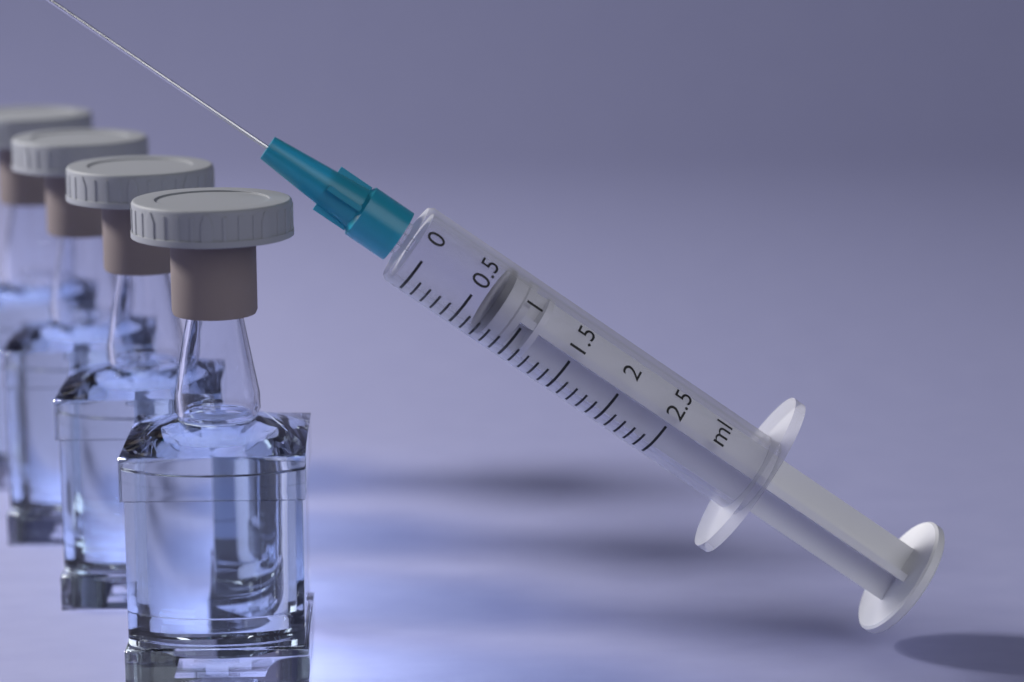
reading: 0.7 ml
